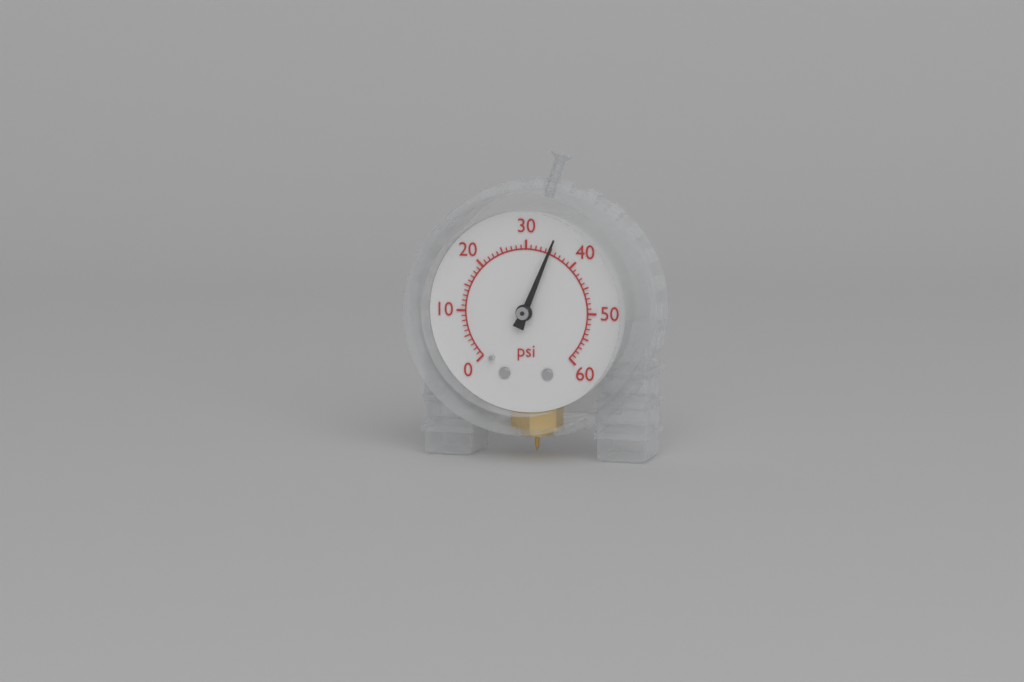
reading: 35 psi
